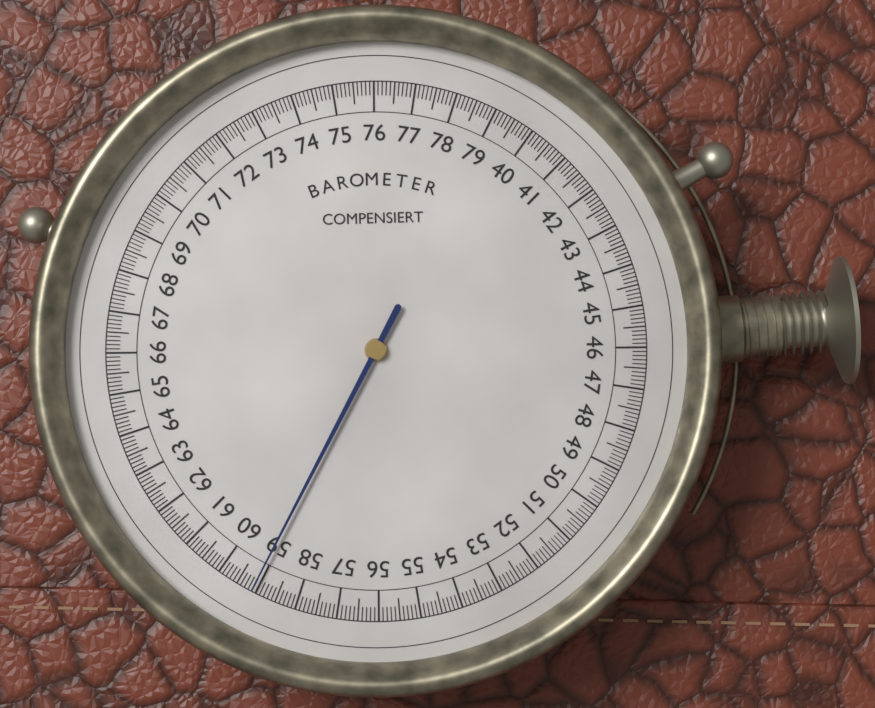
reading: 59.1 (no unit)
